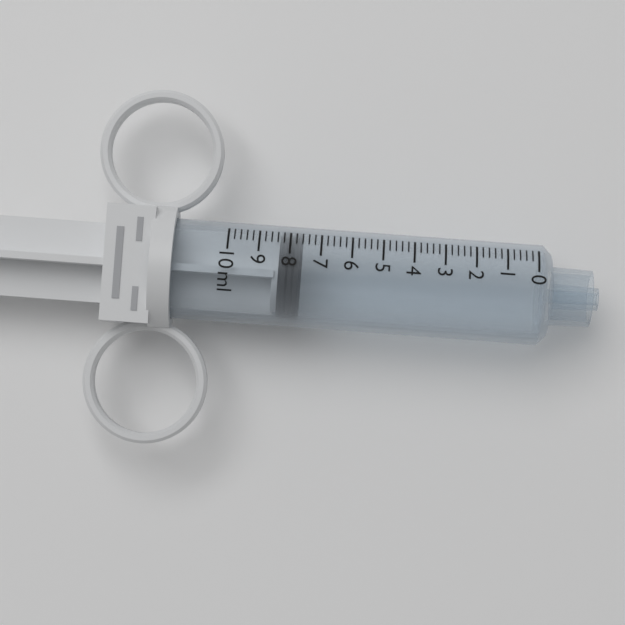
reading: 7.6 ml
